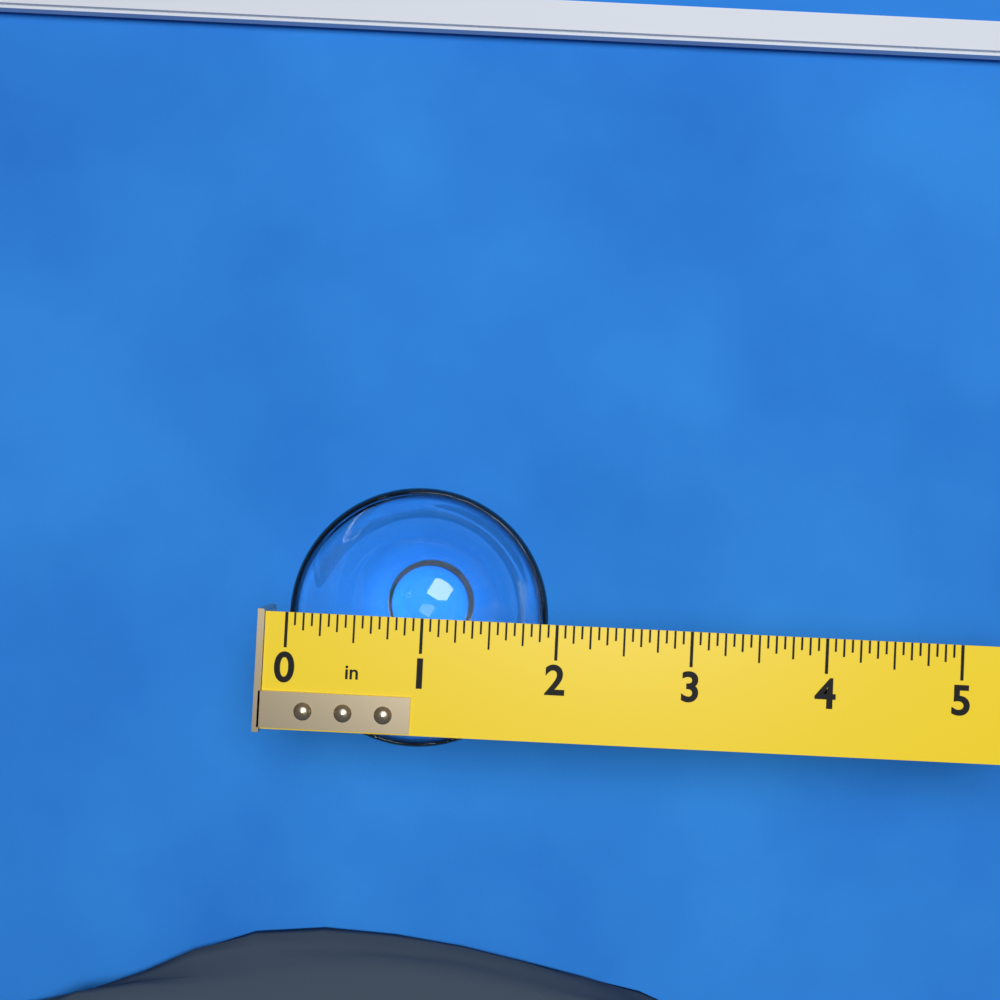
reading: 1.9375 in
